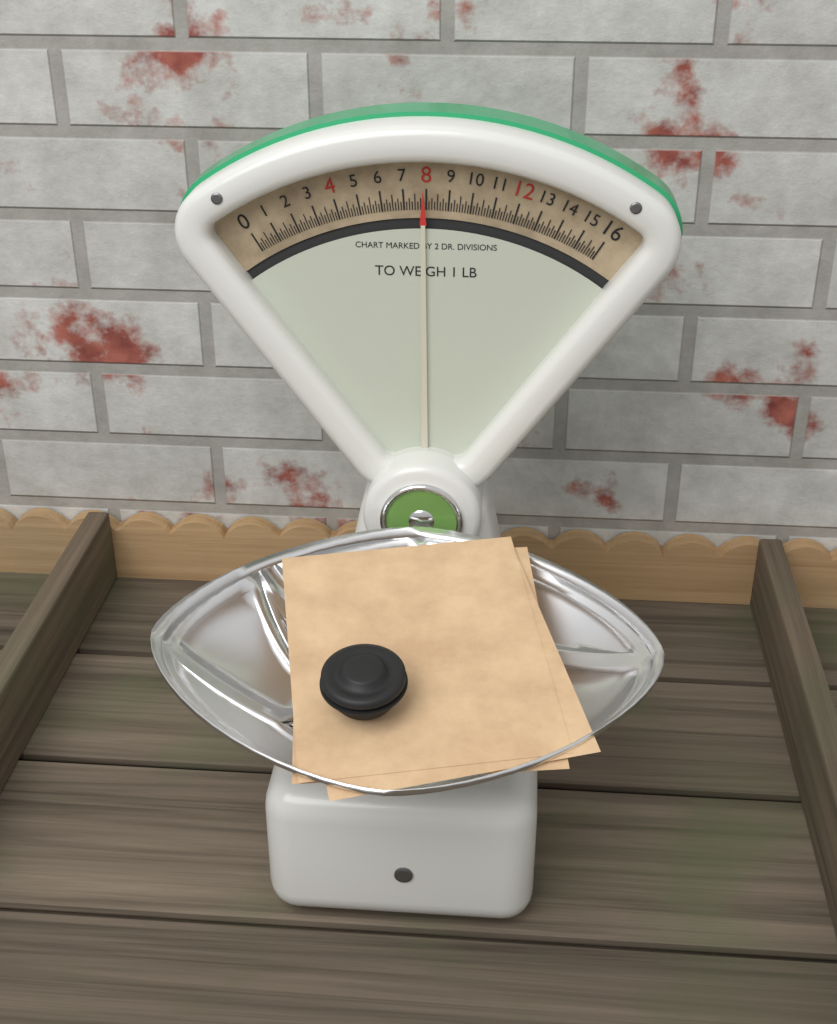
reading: 7.875 oz
